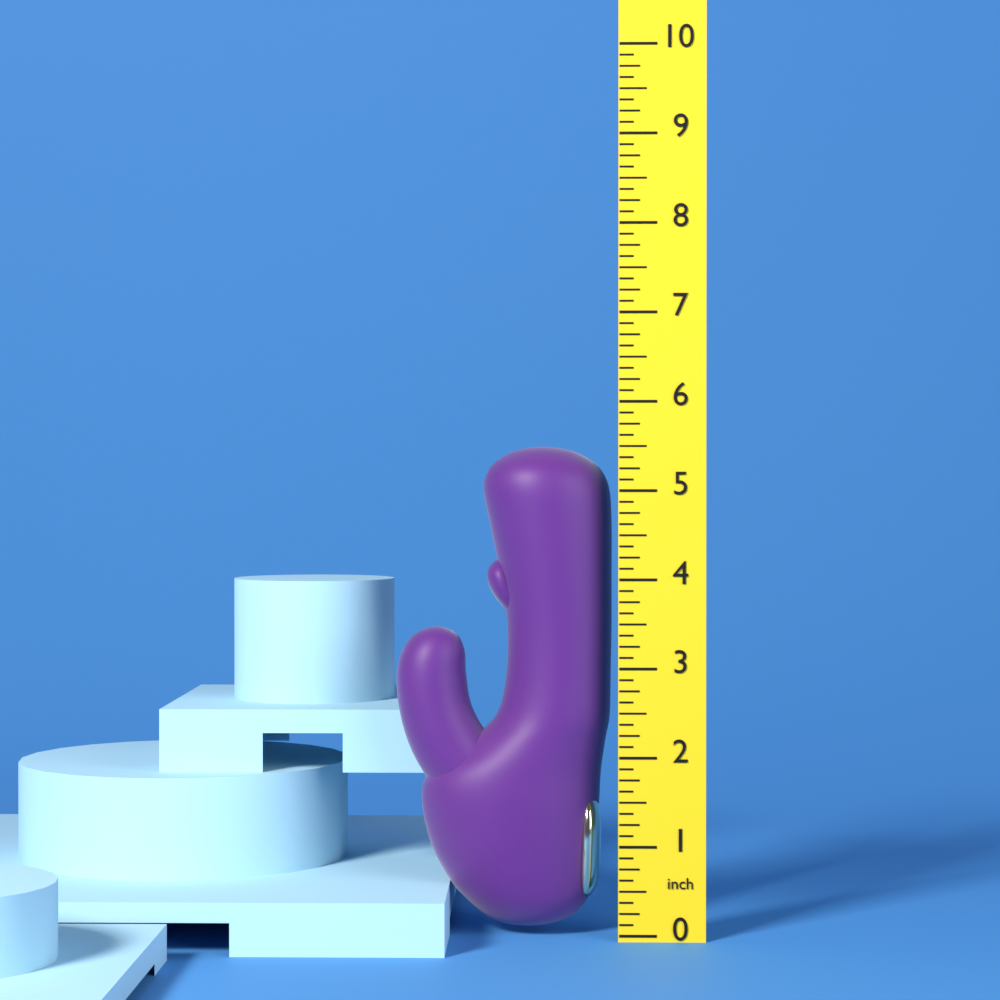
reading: 5.500 inch
